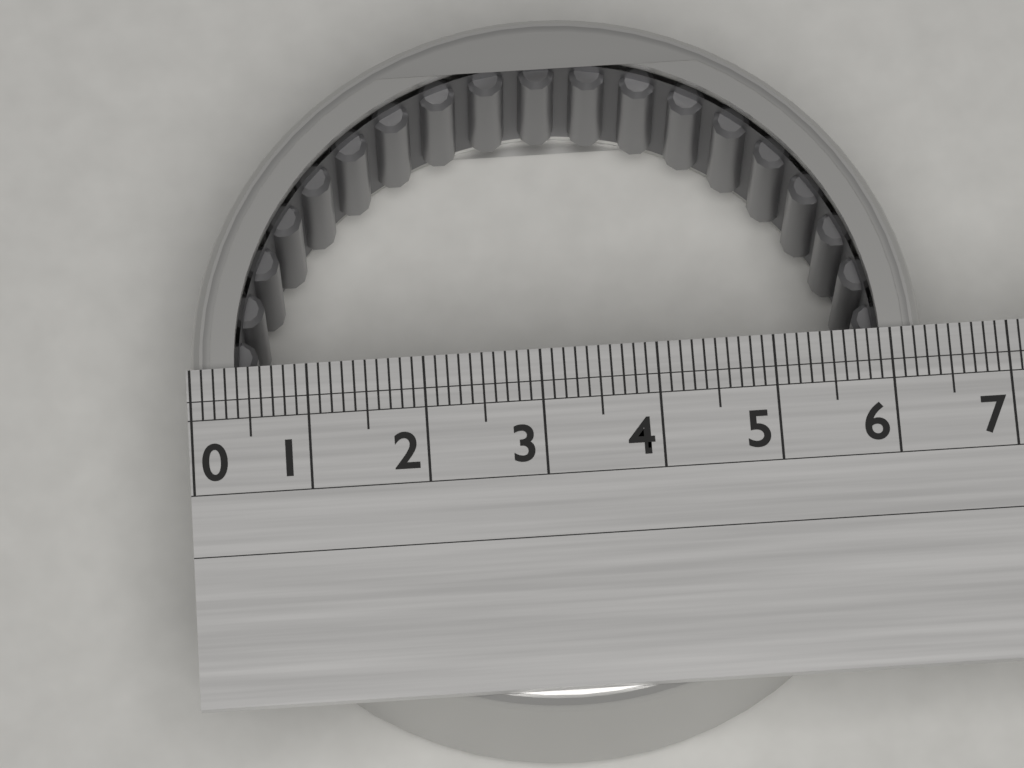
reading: 6.3 (no unit)
